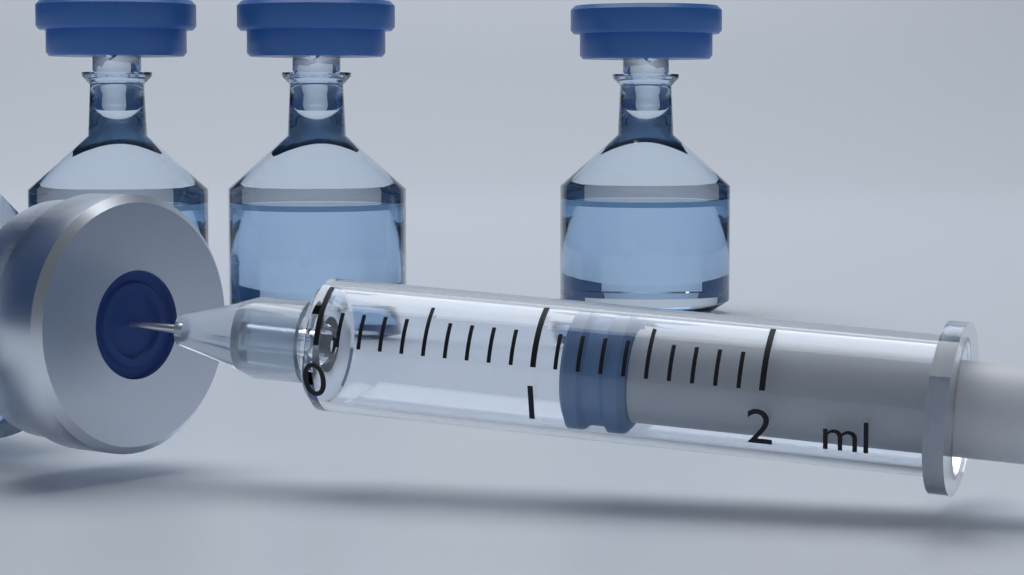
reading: 1.1 ml
